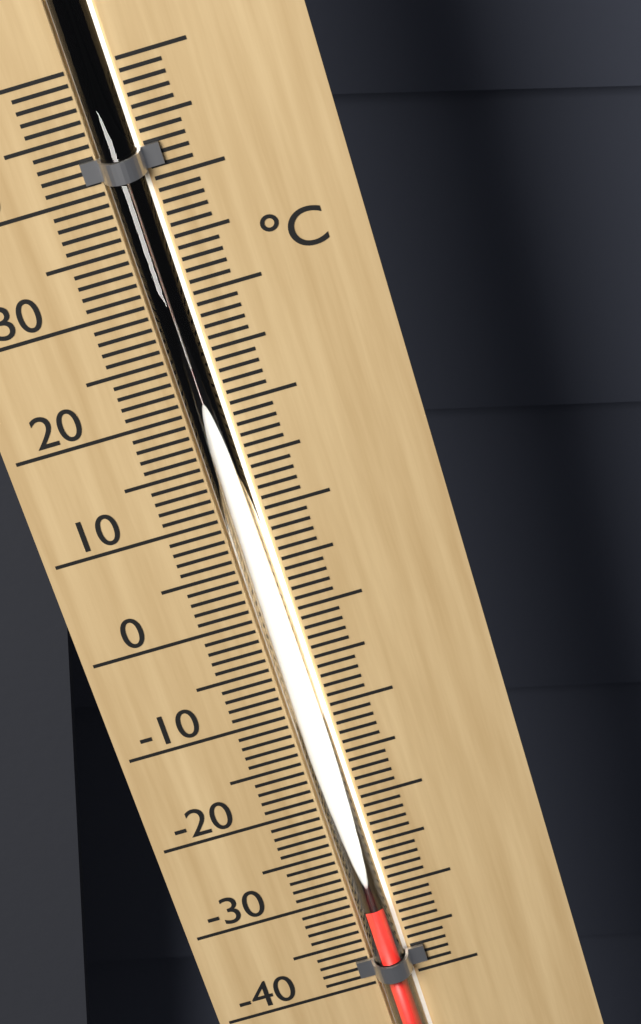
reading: -31 °C
